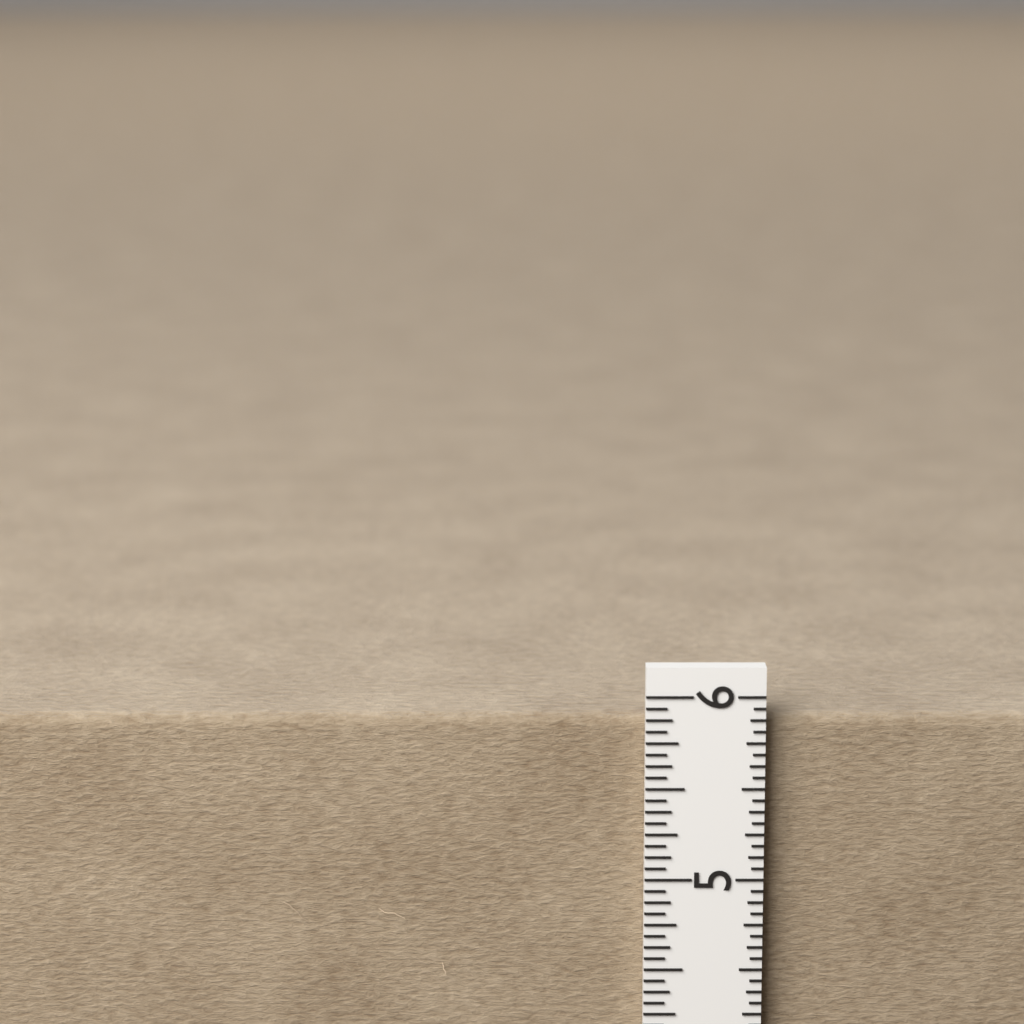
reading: 5.8750 in
